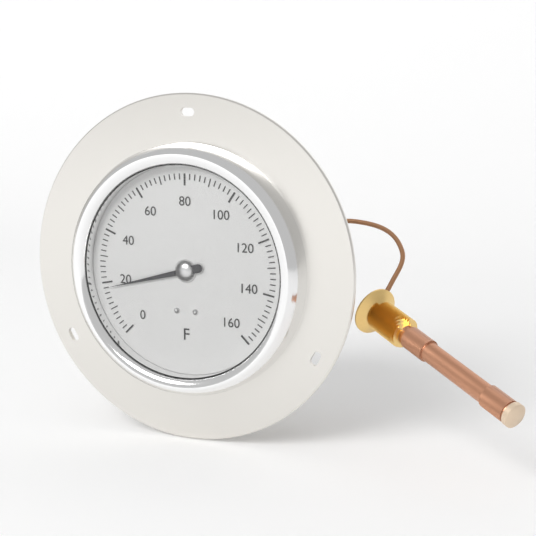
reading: 18 °F
